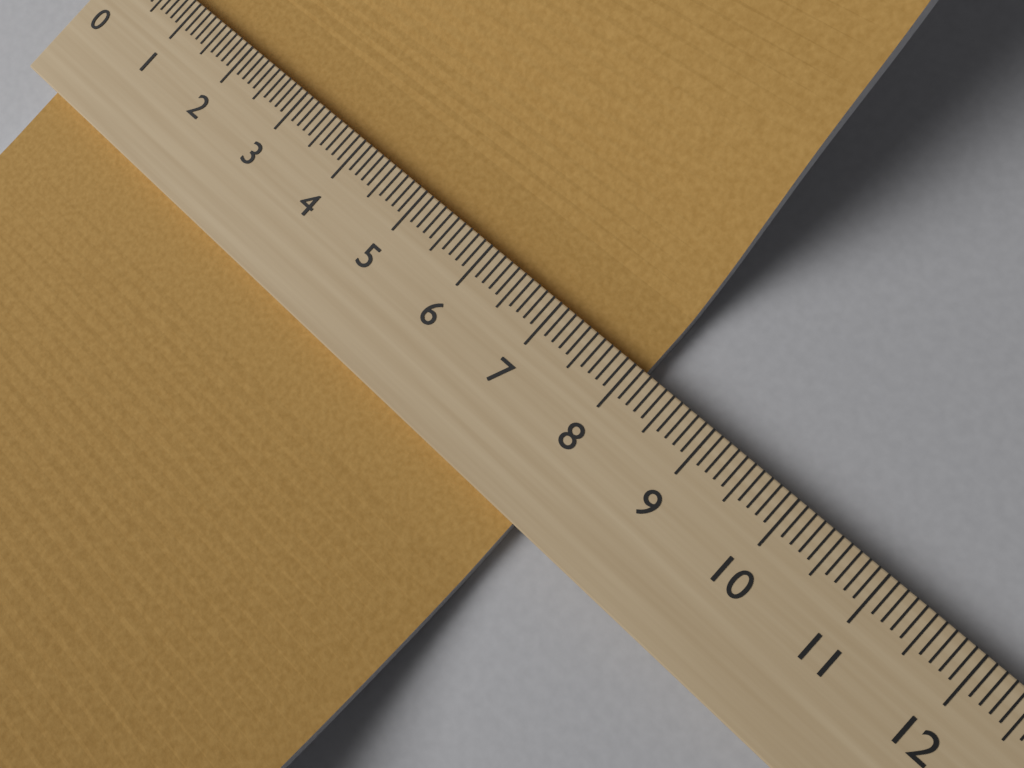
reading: 8.1 (no unit)
